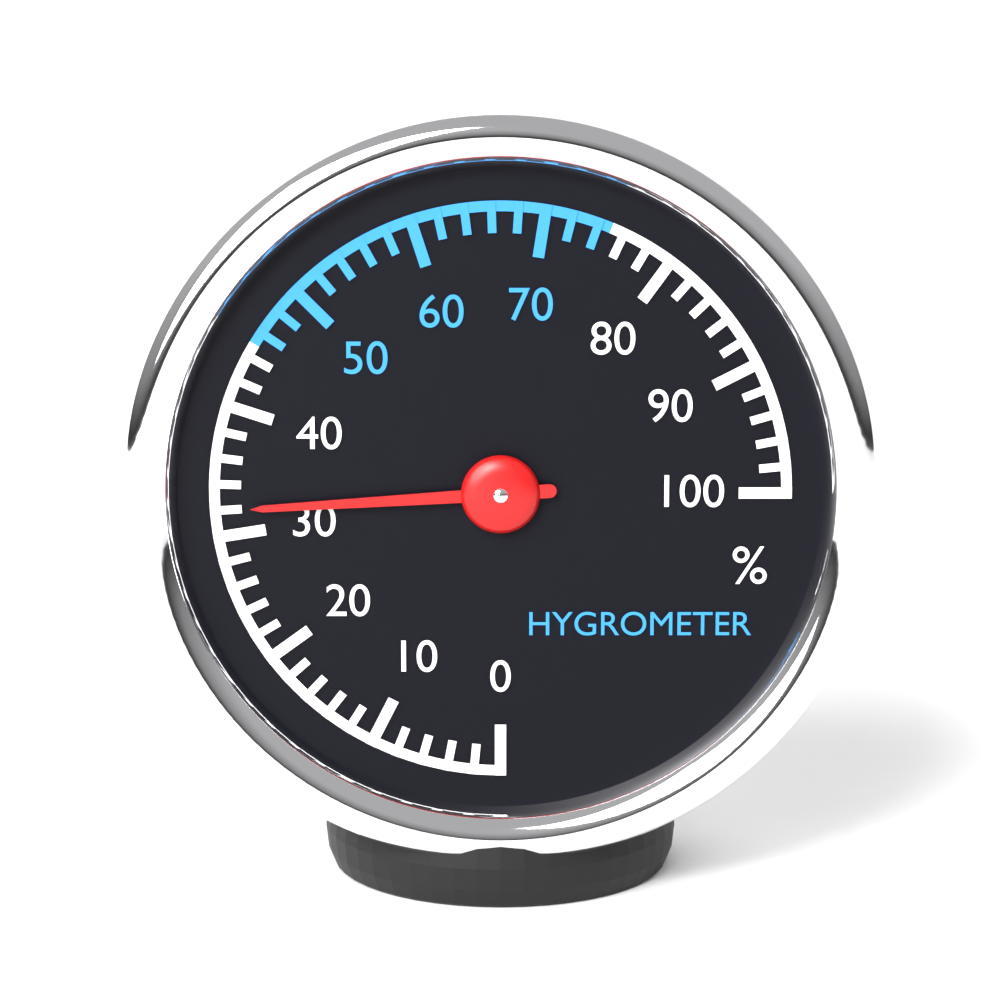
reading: 32 %
